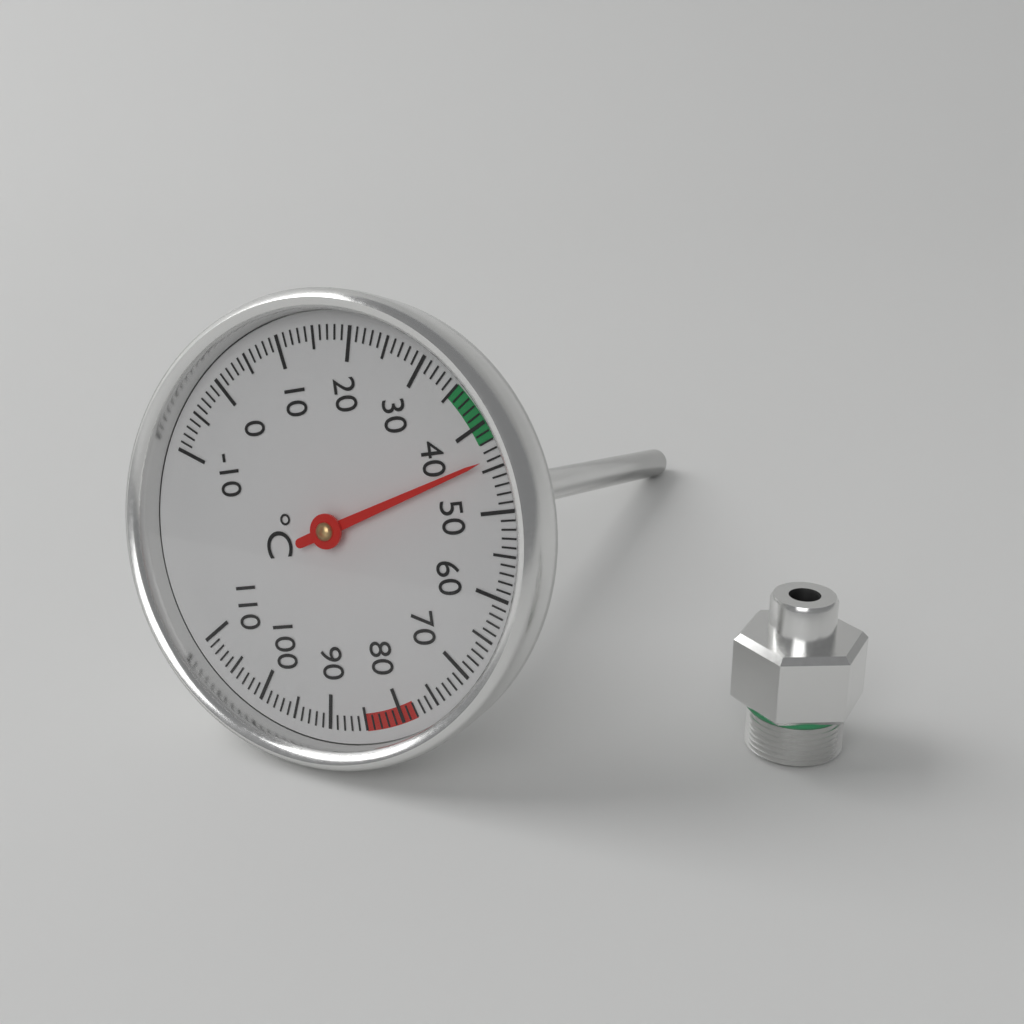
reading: 44 °C
